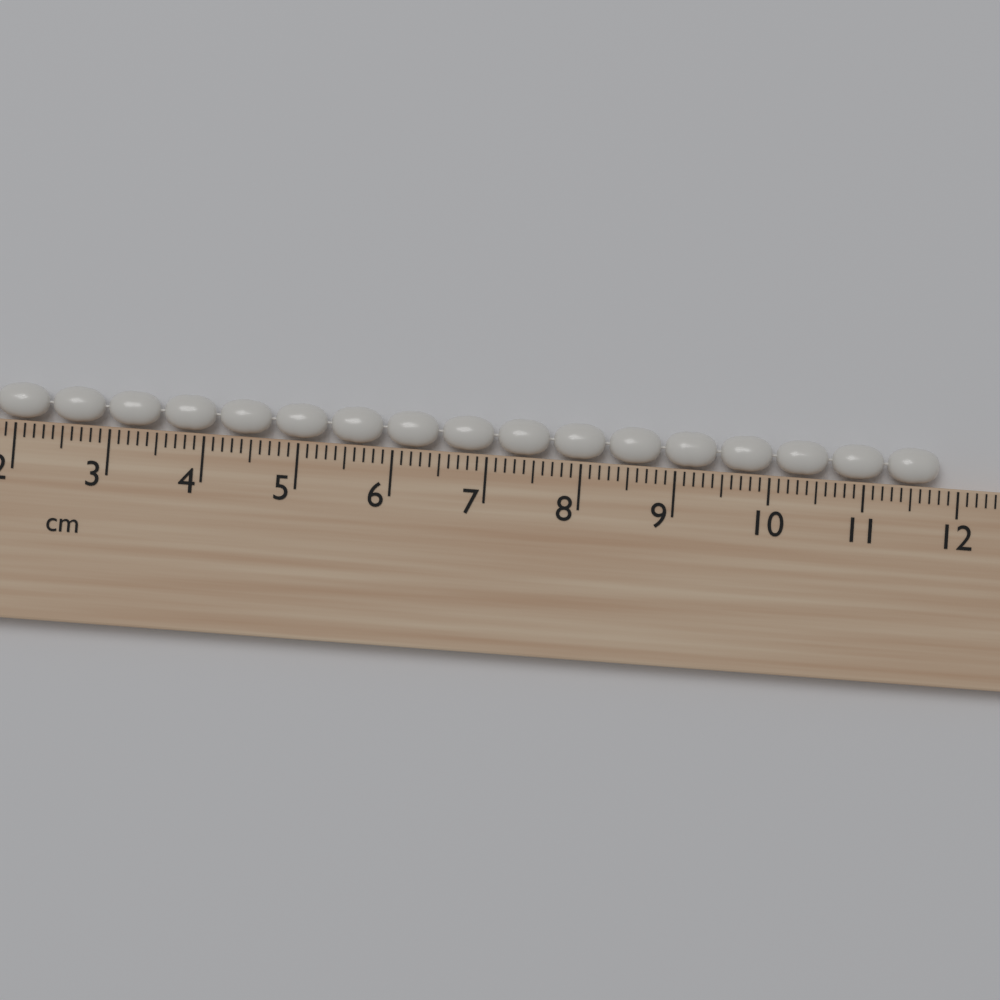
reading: 11.8 cm
